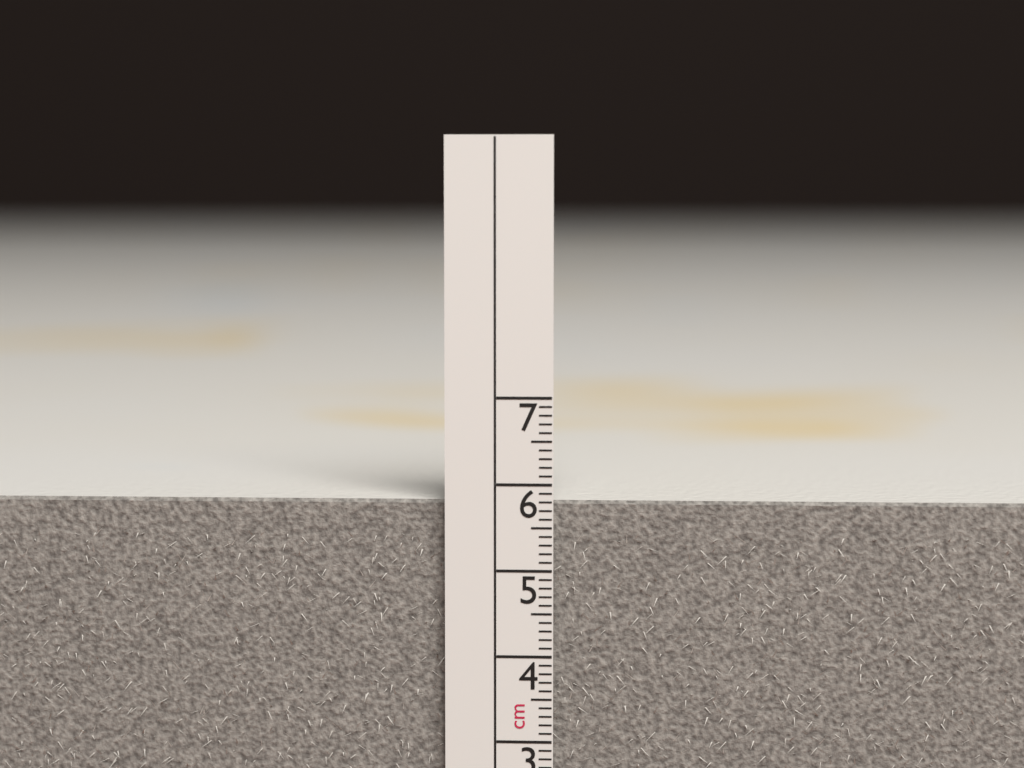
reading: 5.8 cm
